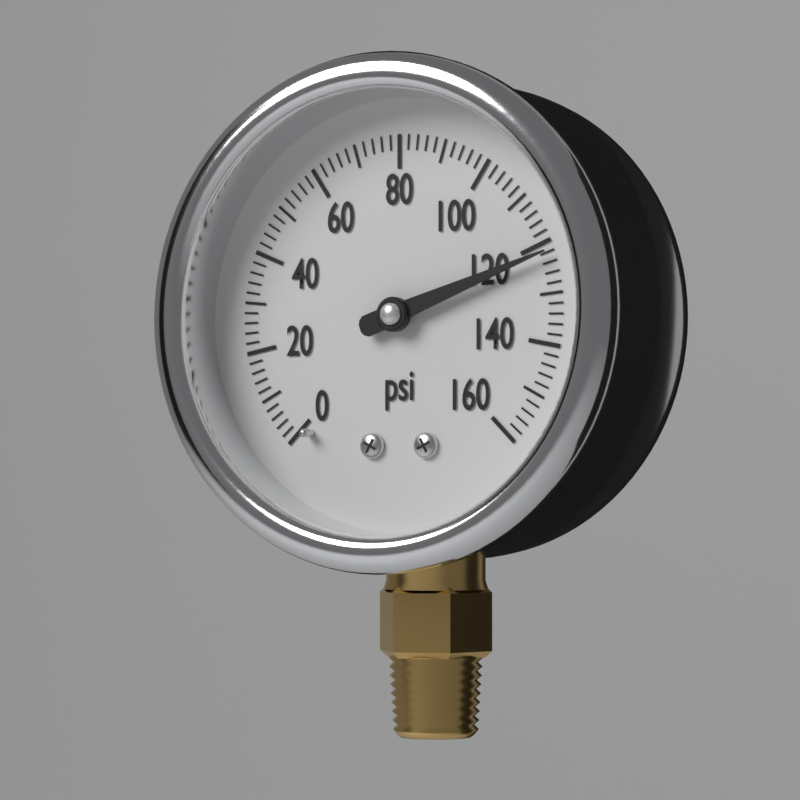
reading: 122 psi
